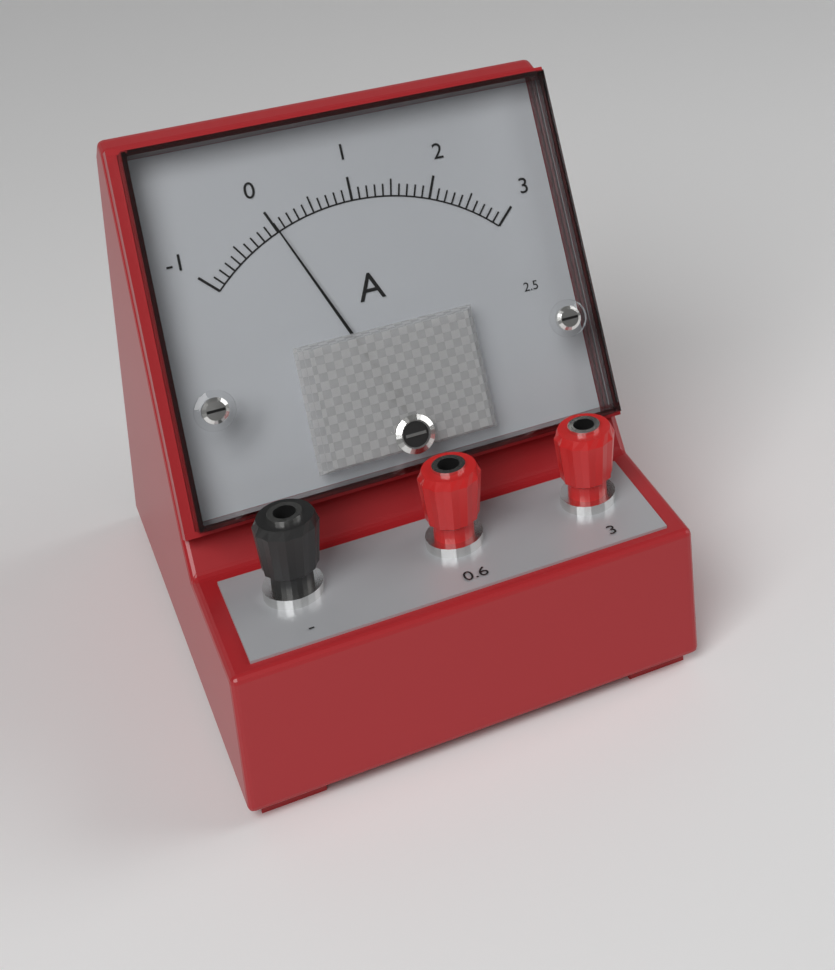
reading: 0.0 A
